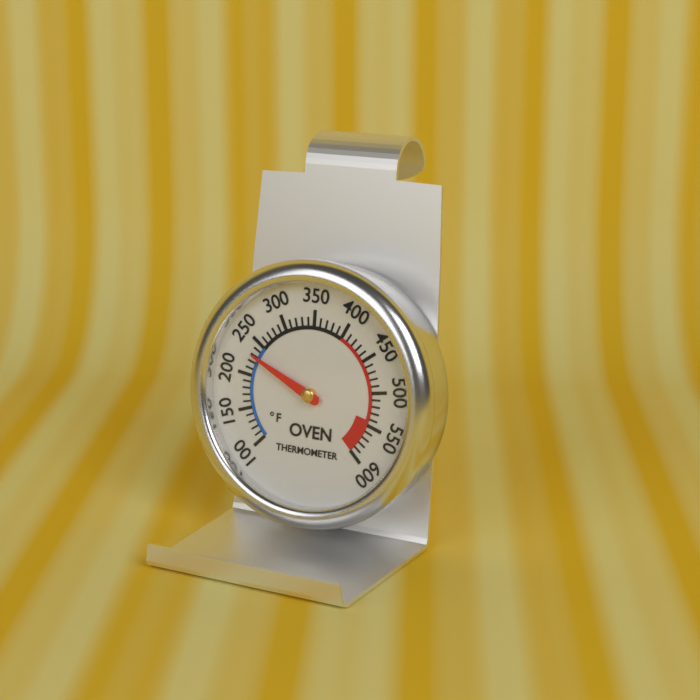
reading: 230 °F
